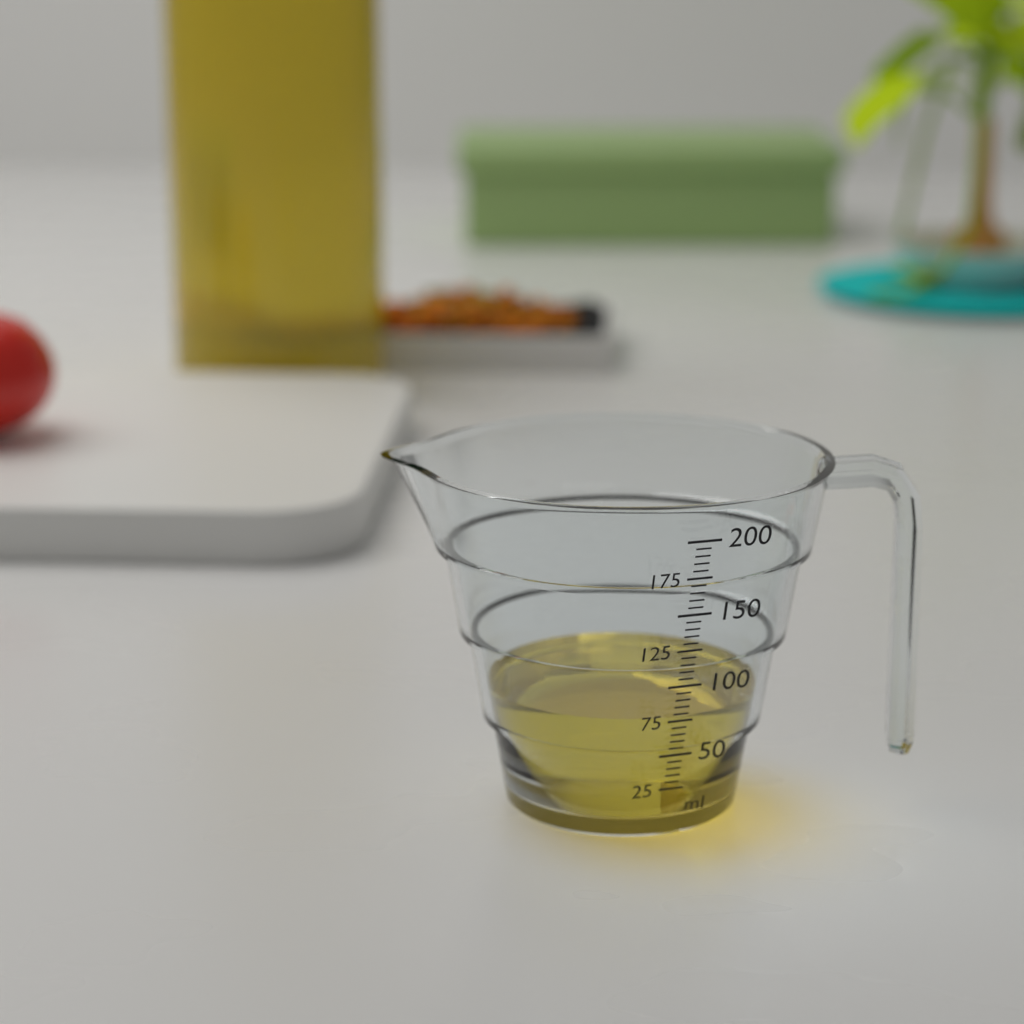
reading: 75 ml
